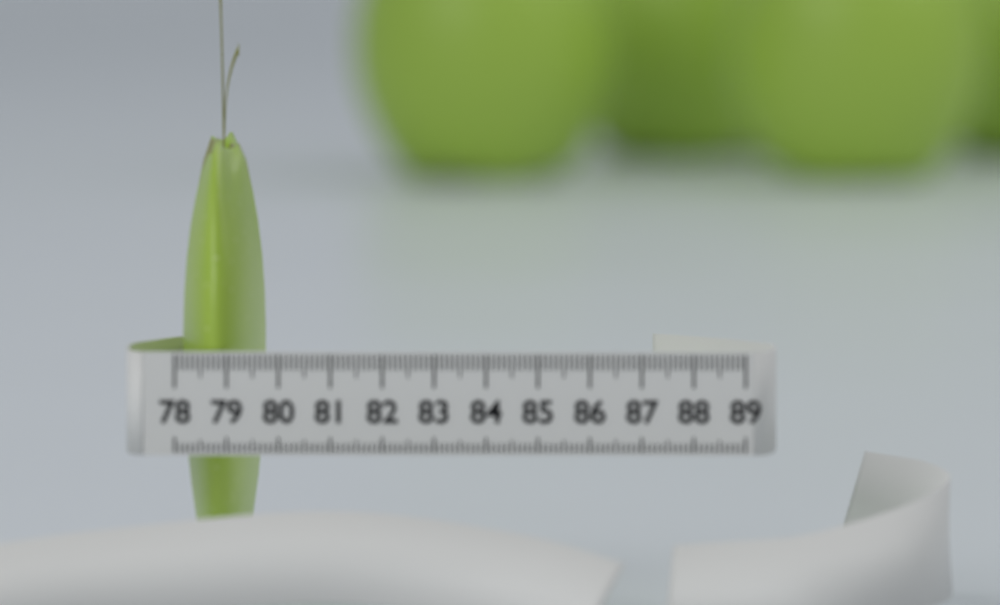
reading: 79.6 (no unit)
